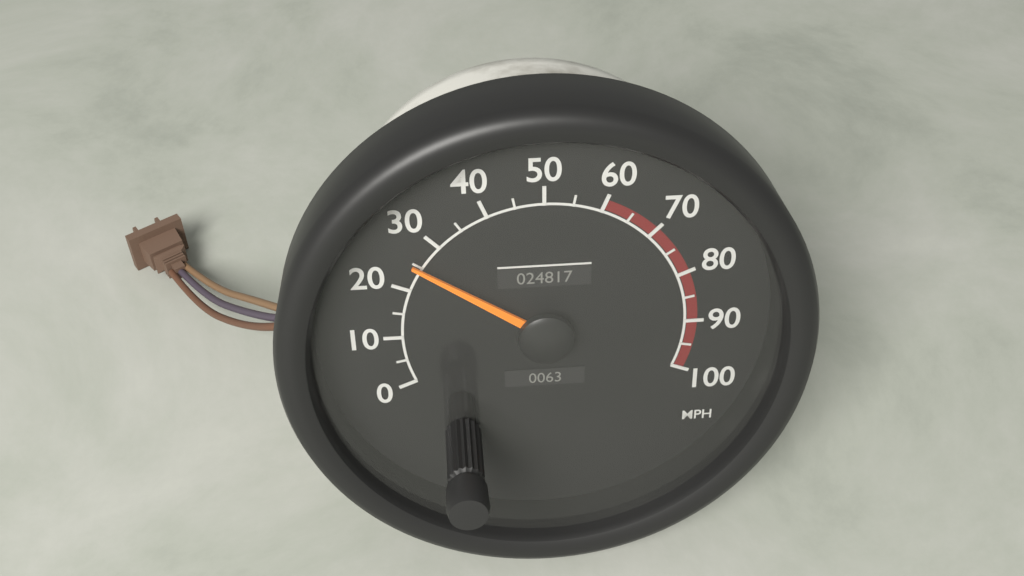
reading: 25 MPH
